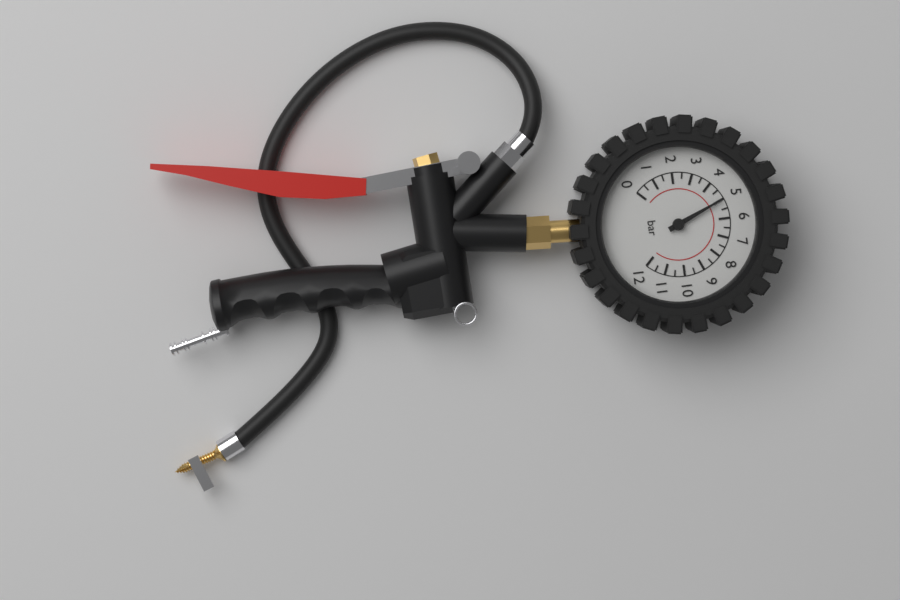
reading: 5.0 bar
